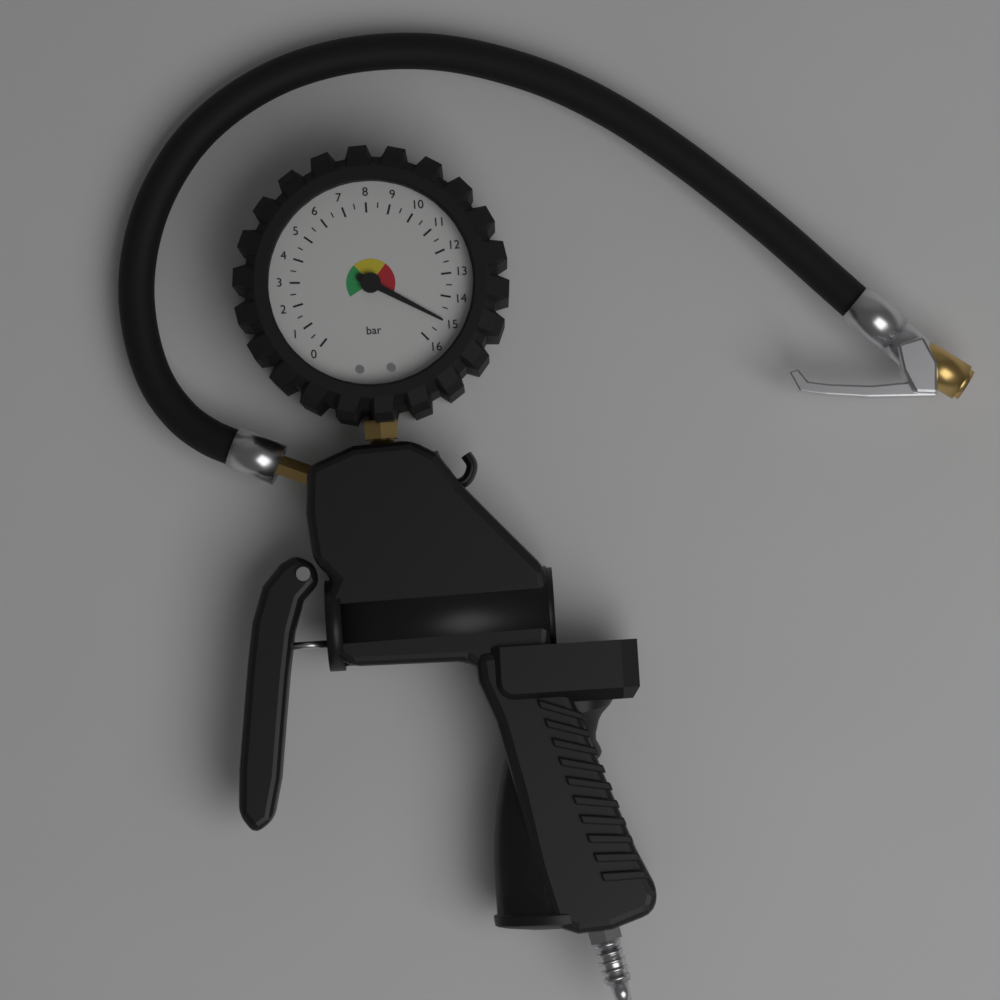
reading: 15.0 bar
